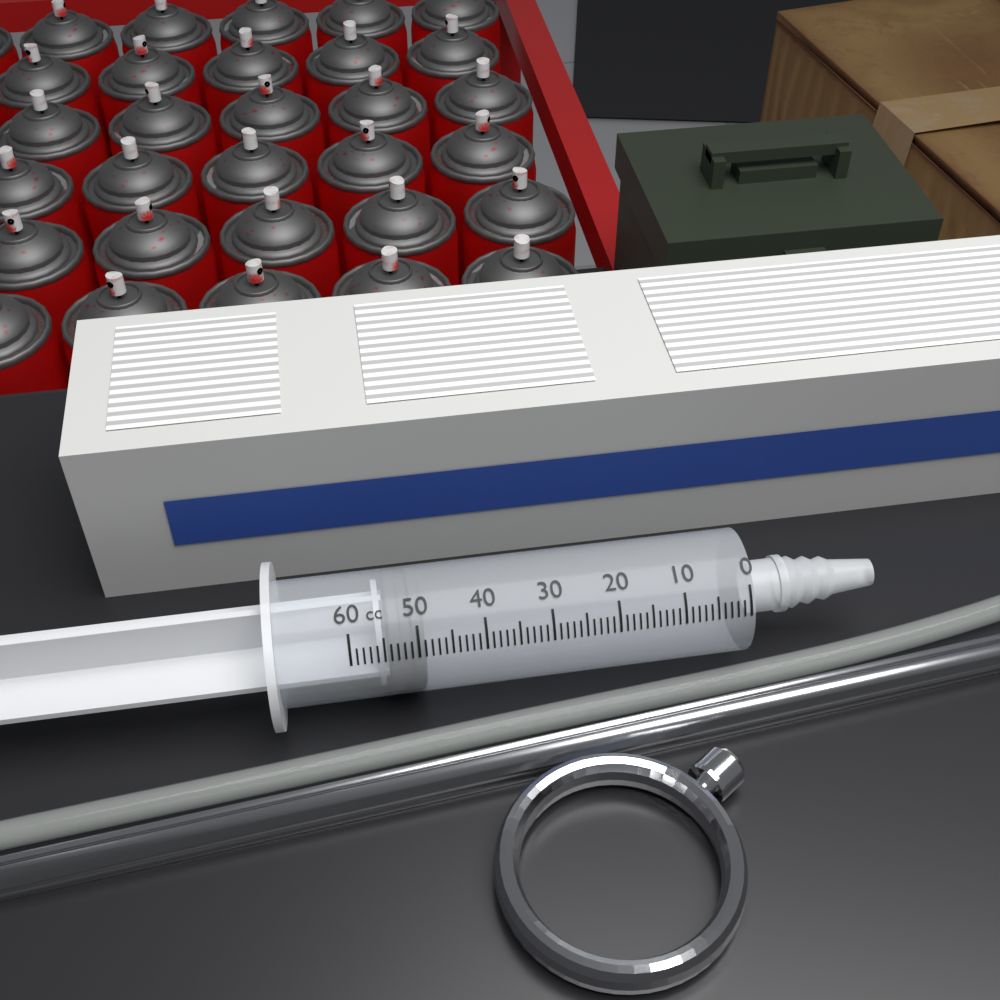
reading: 49 cc
